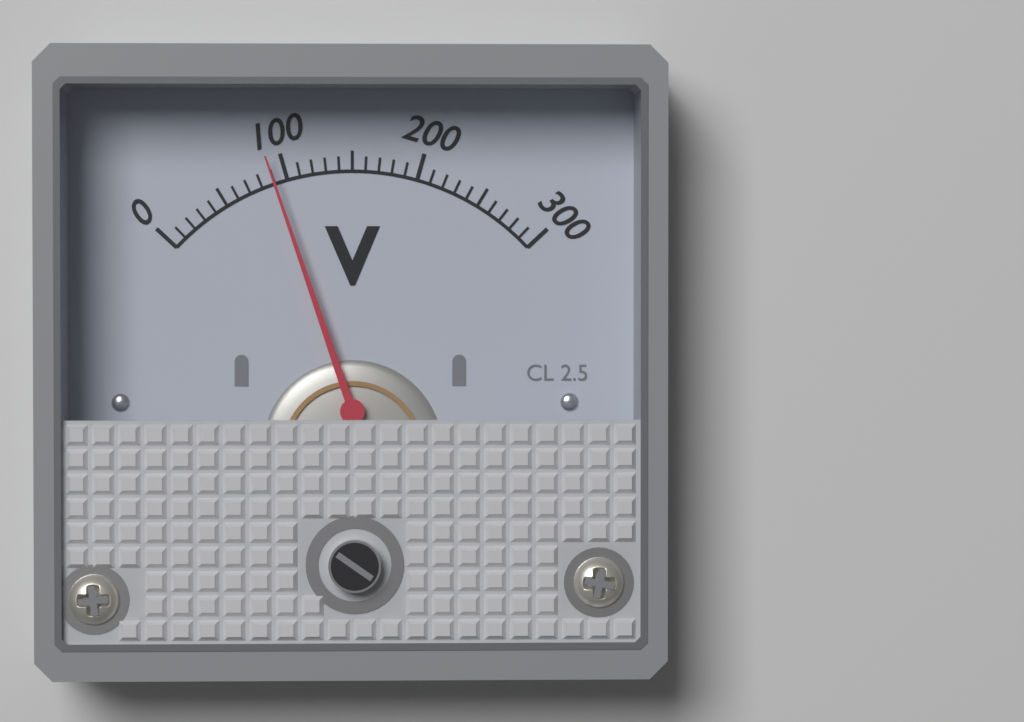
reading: 90 V
